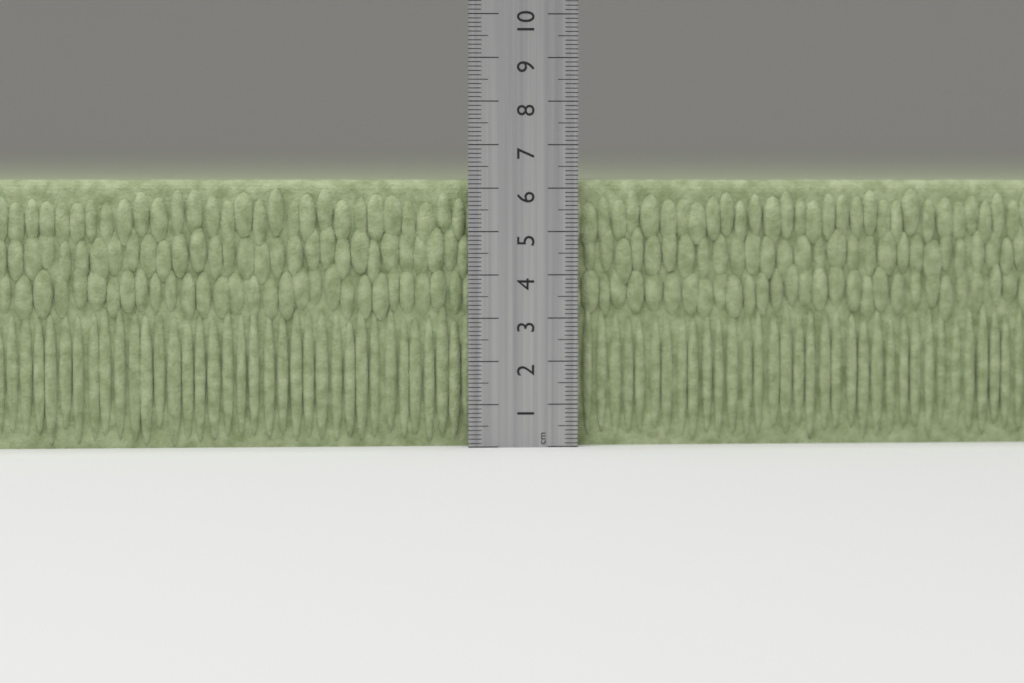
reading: 6.2 cm
